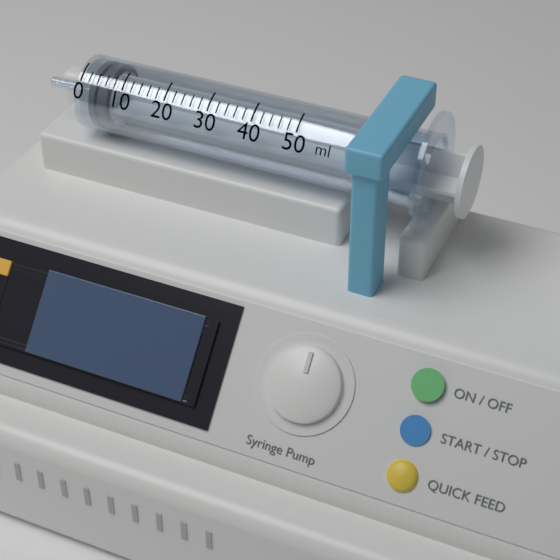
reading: 2 ml
